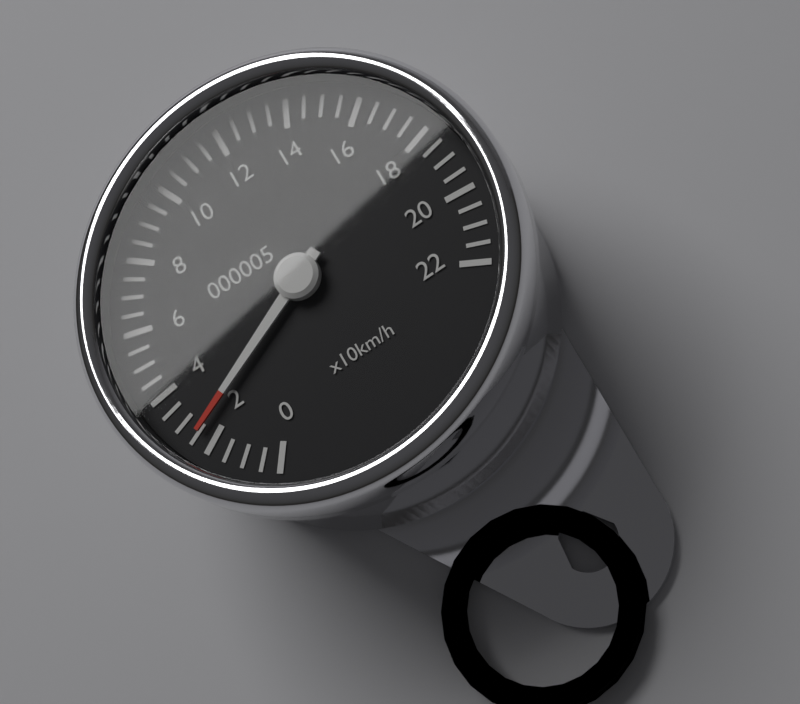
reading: 25 km/h
